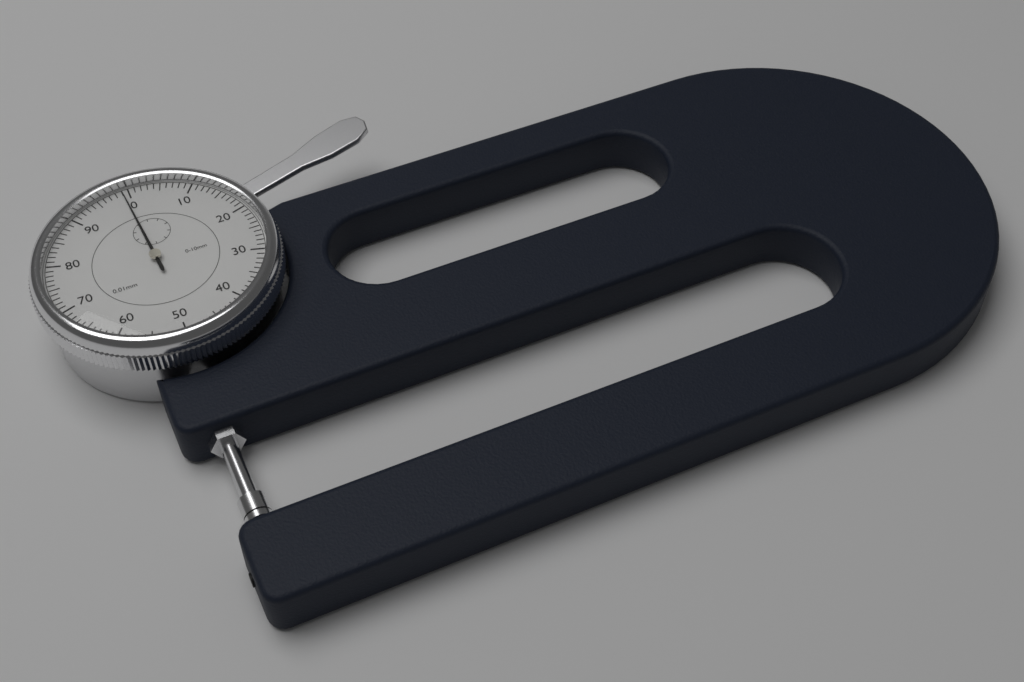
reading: 0.99 mm
